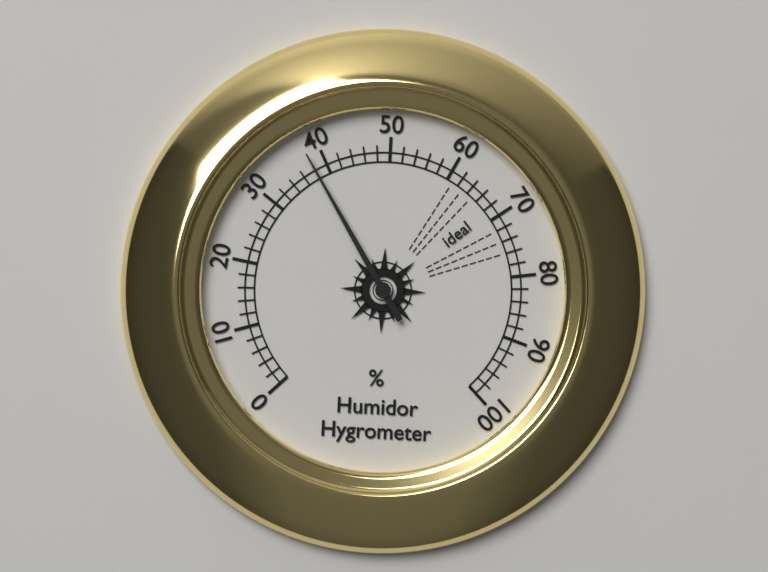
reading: 38 %
